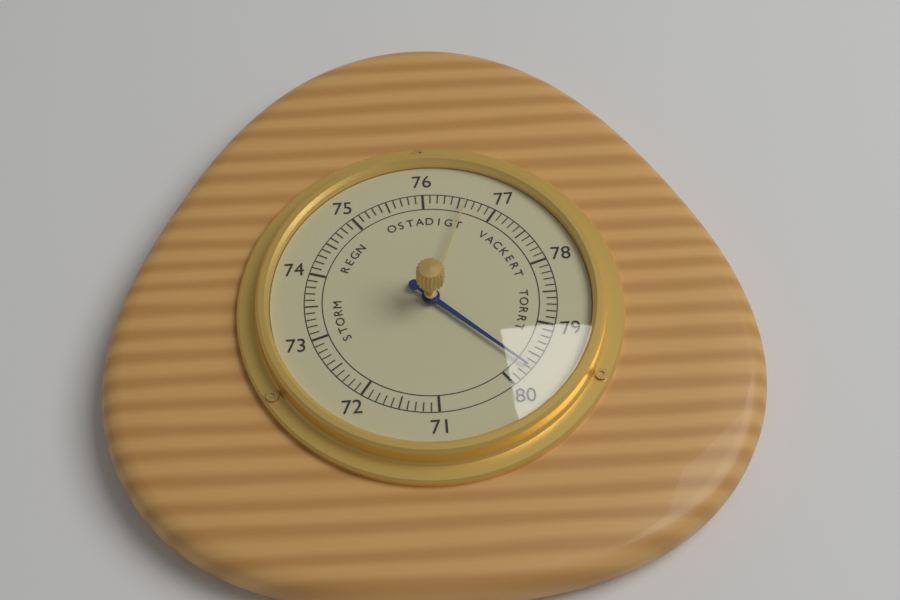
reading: 79.7 (no unit)
